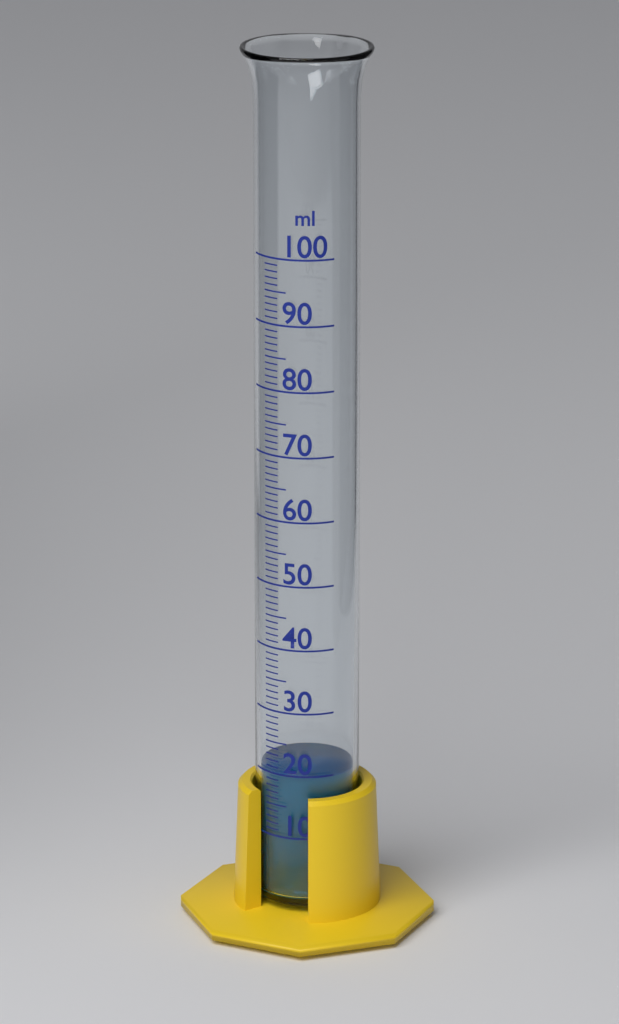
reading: 20 ml
